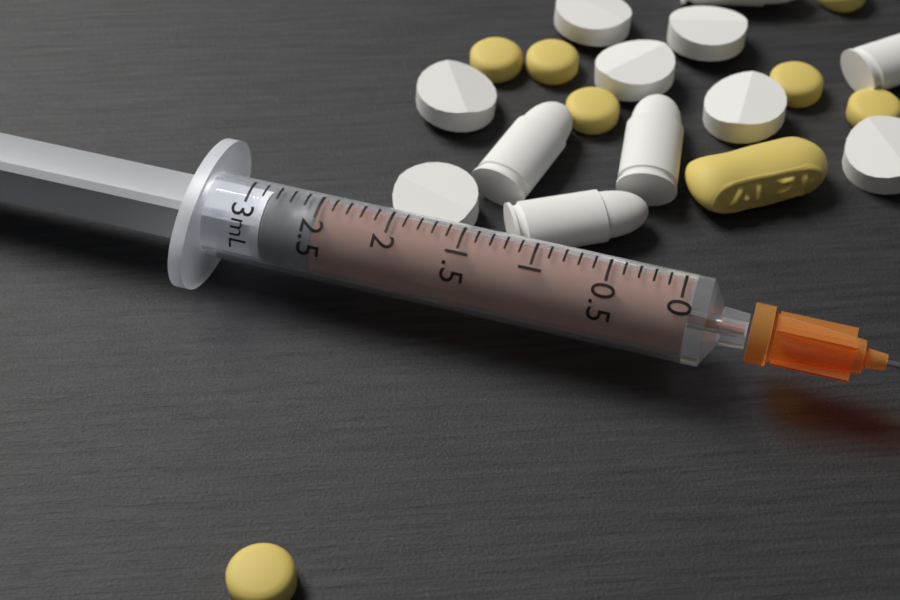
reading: 2.5 mL
